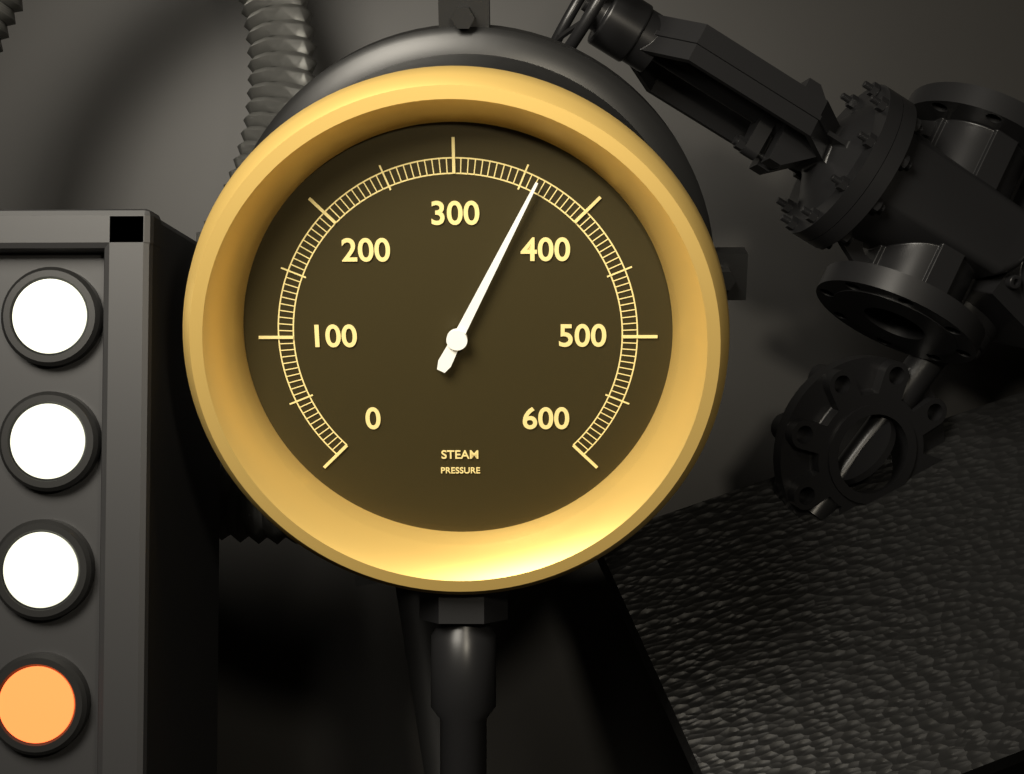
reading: 360 (no unit)
